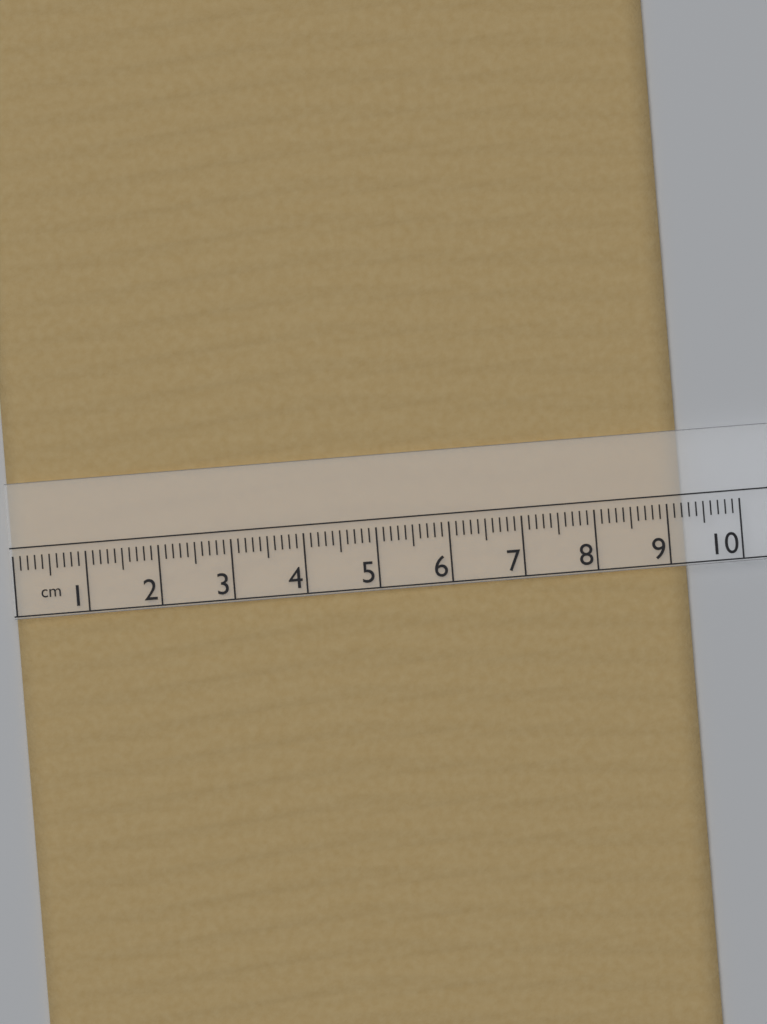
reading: 9.2 cm
